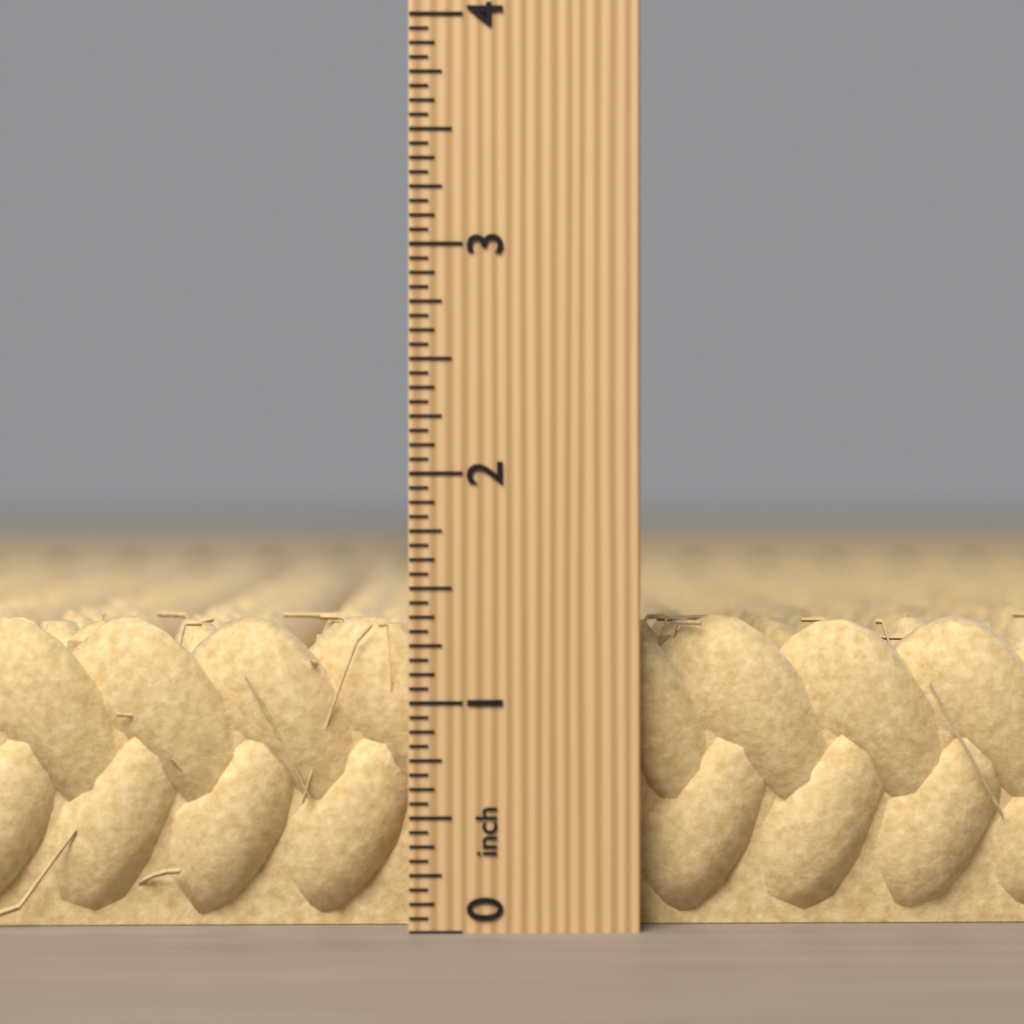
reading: 1.3750 inch
